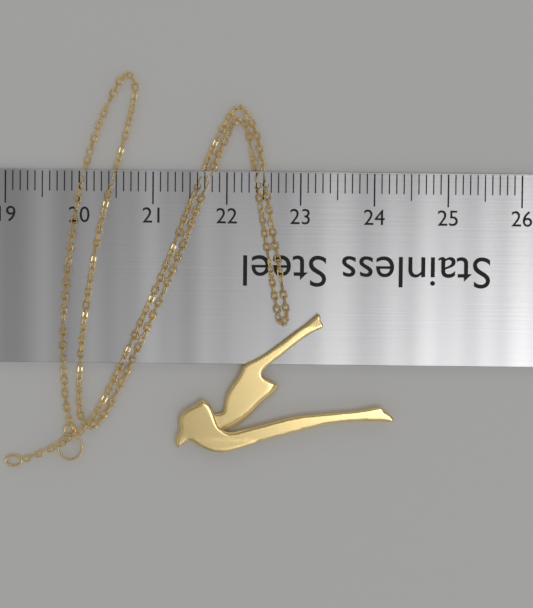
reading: 24.3 (no unit)
